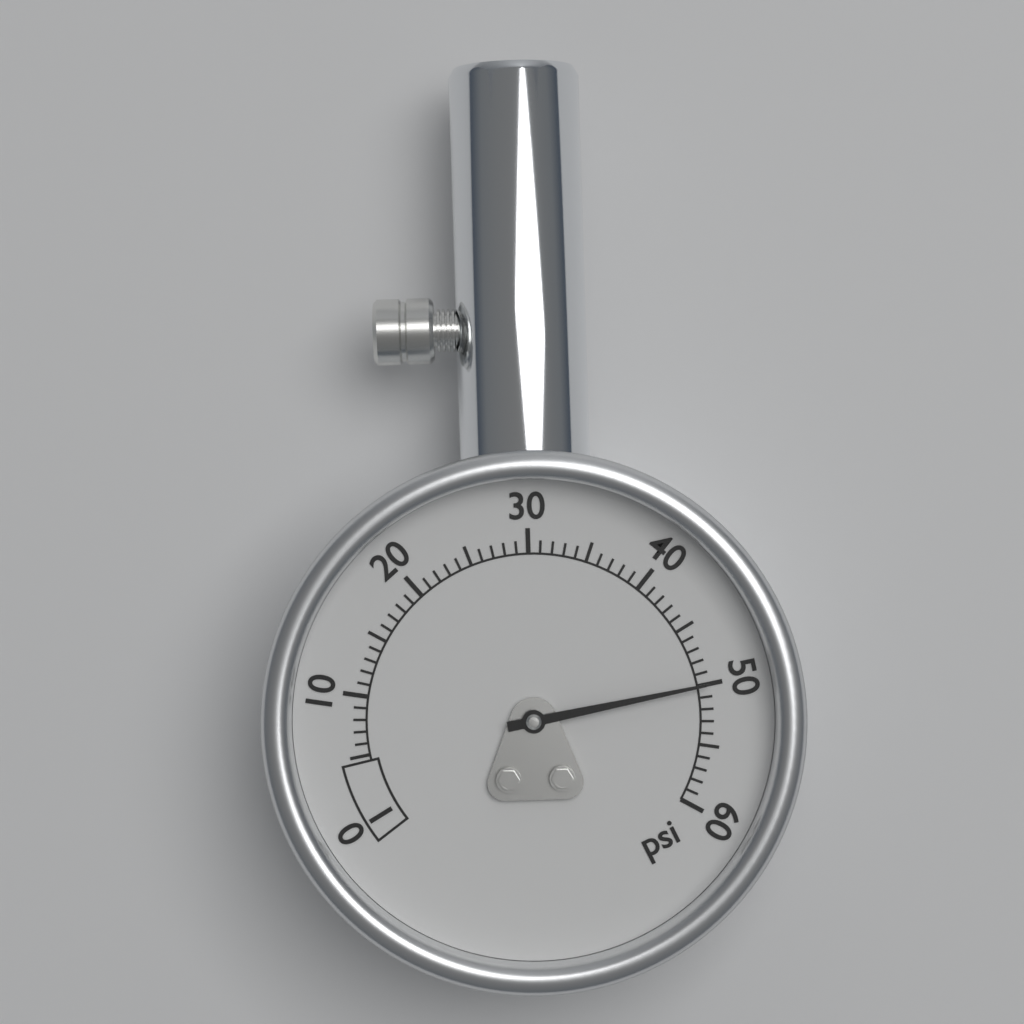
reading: 50 psi
